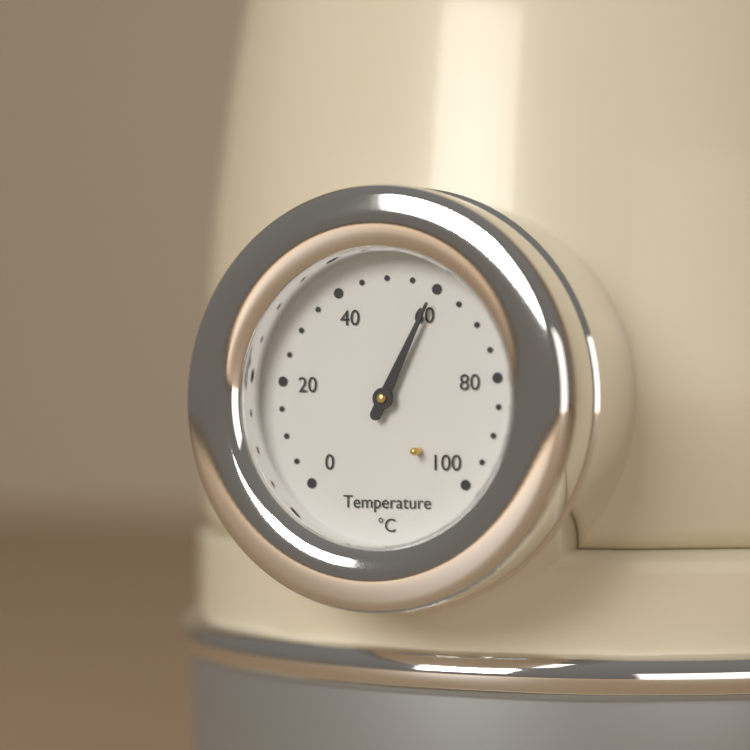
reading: 60 °C
